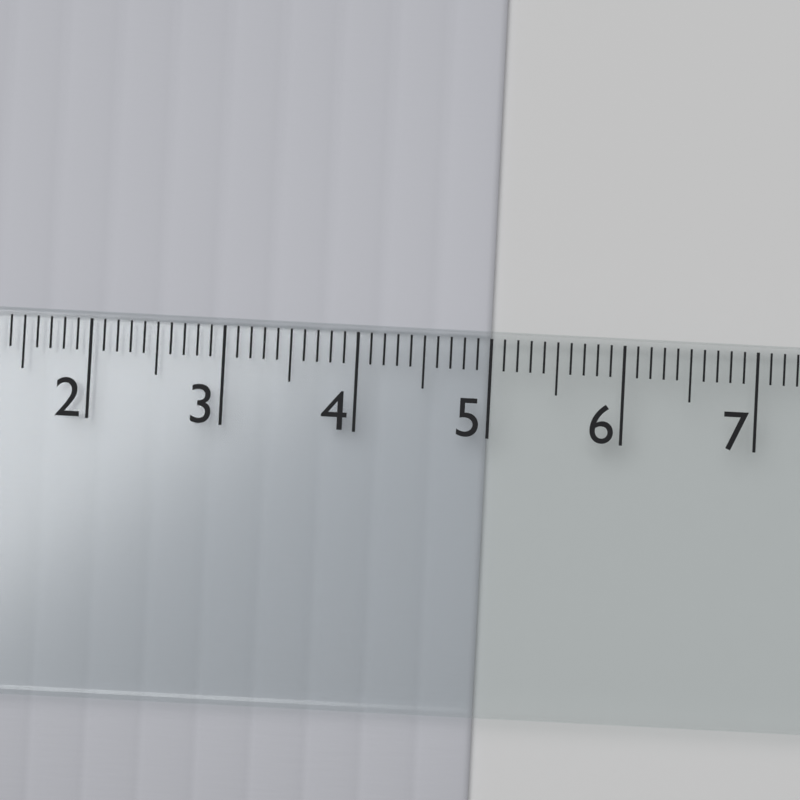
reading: 5.0 cm
